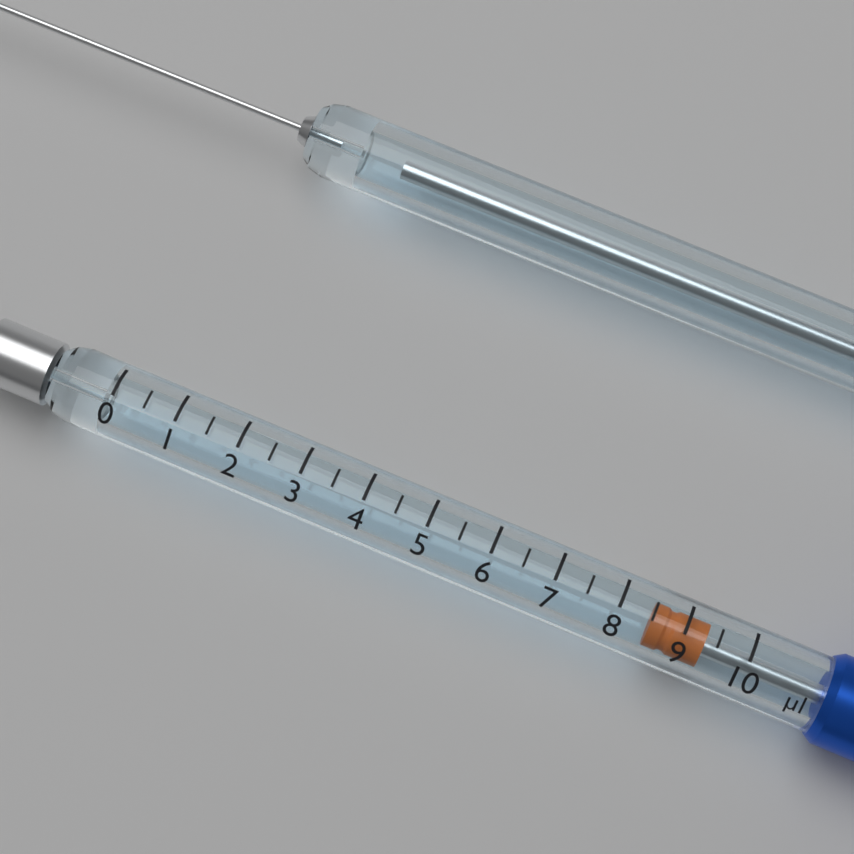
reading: 8.5 µl
